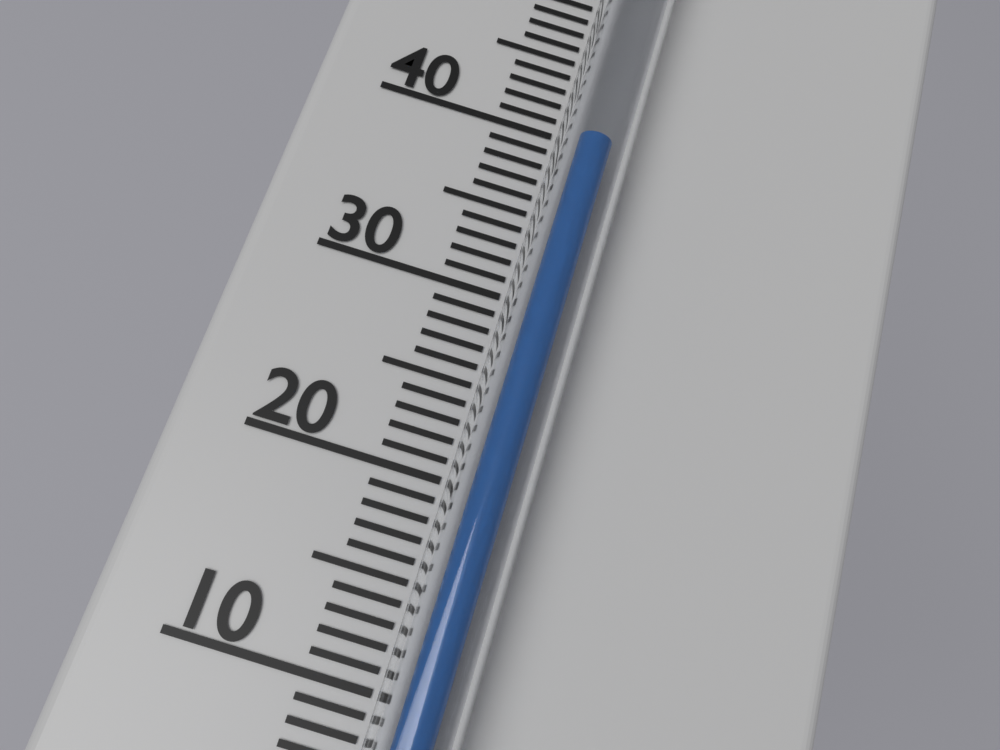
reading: 39 °C
